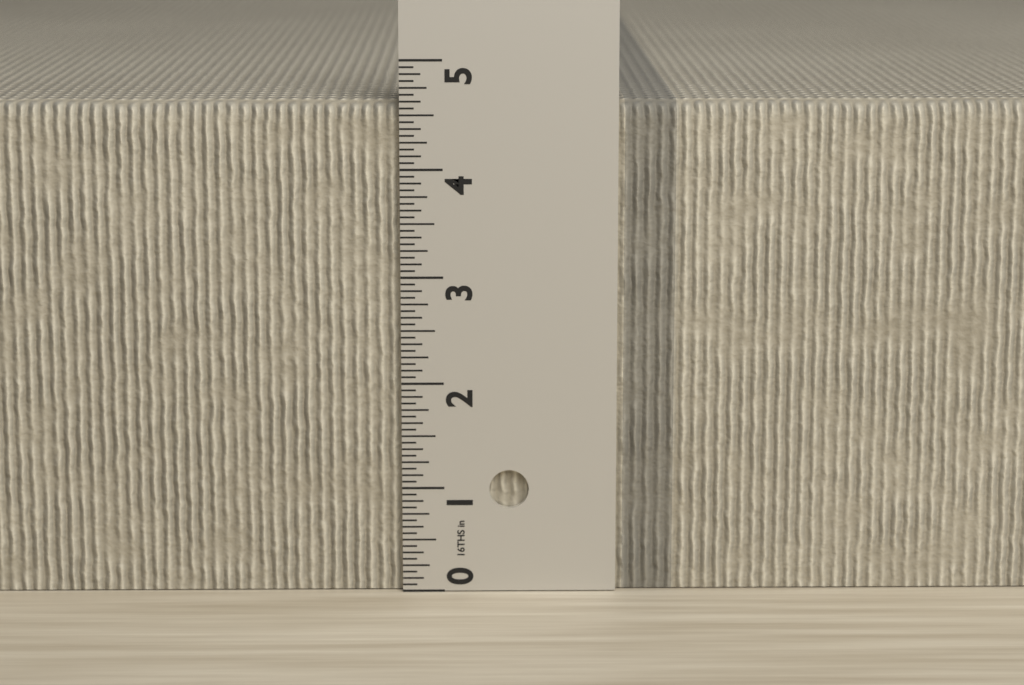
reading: 4.6250 in
